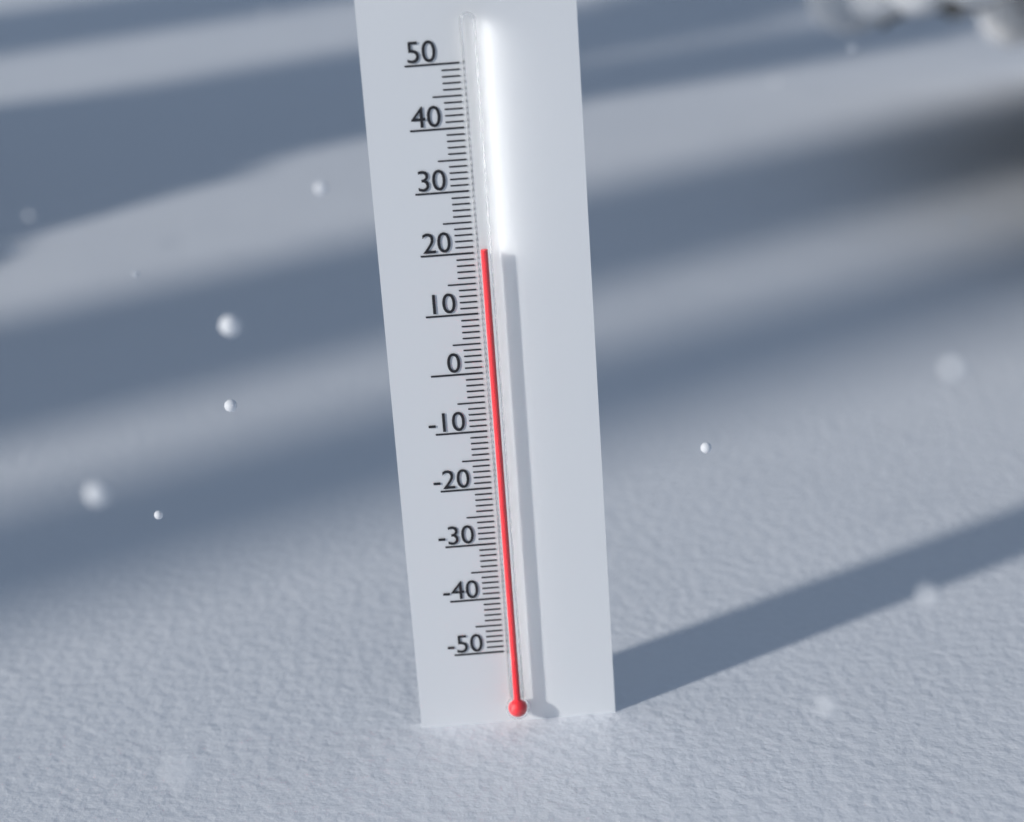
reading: 21 (no unit)
